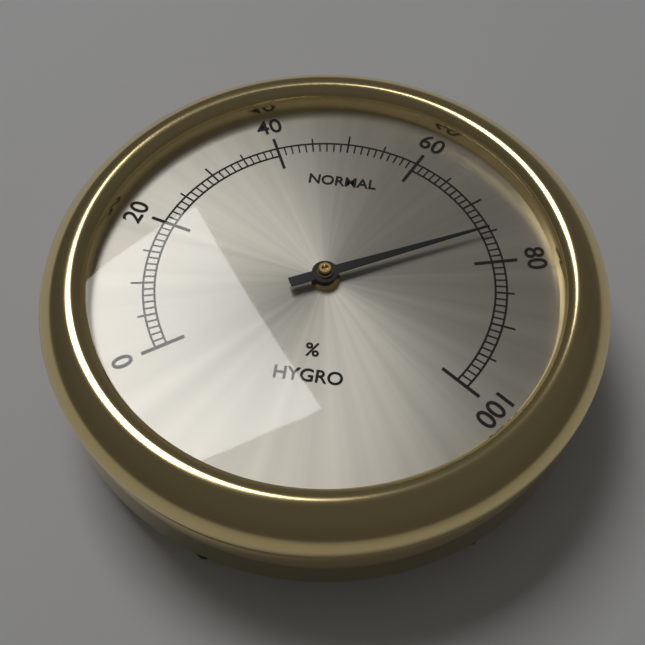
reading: 75 %
